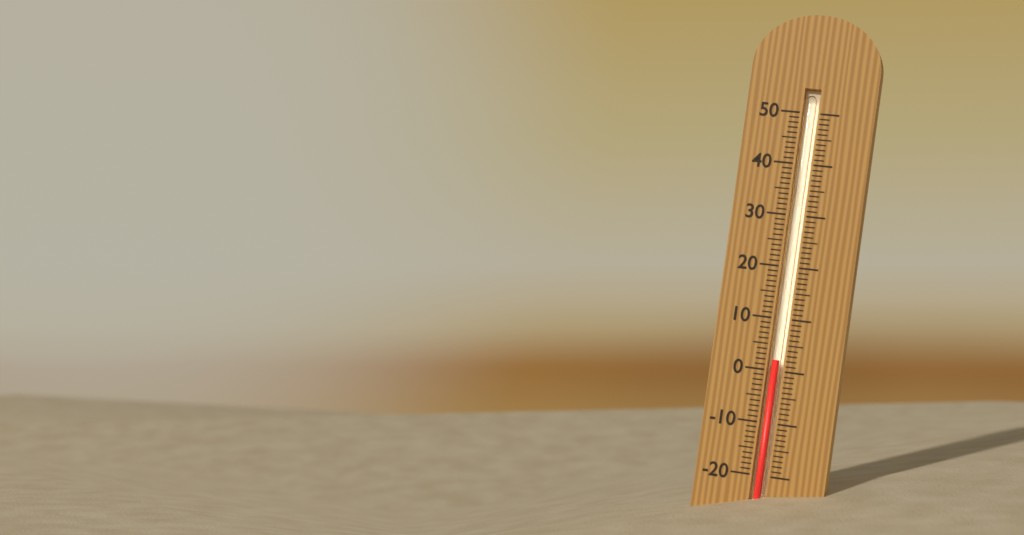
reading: 2 (no unit)
